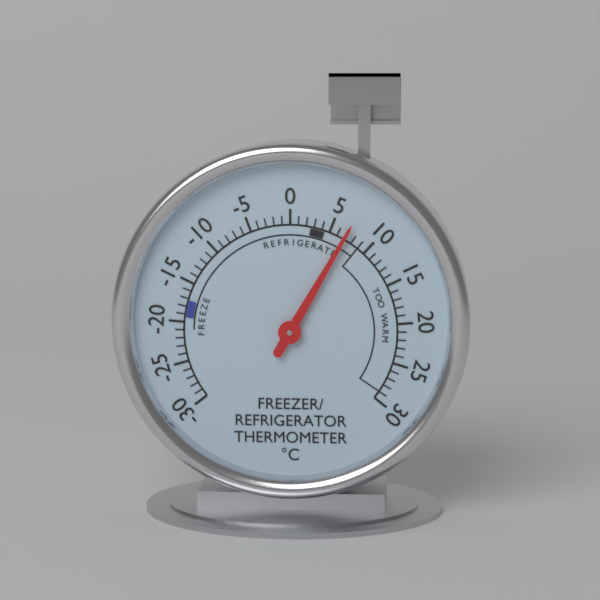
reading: 7 °C
